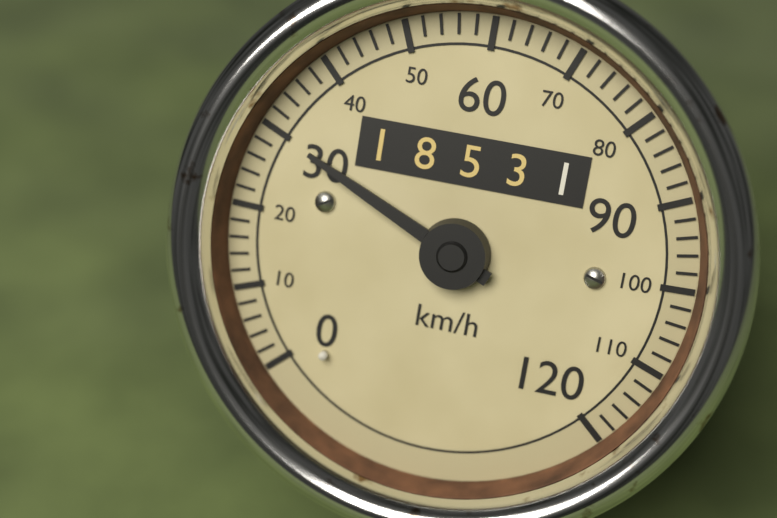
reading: 30 km/h
